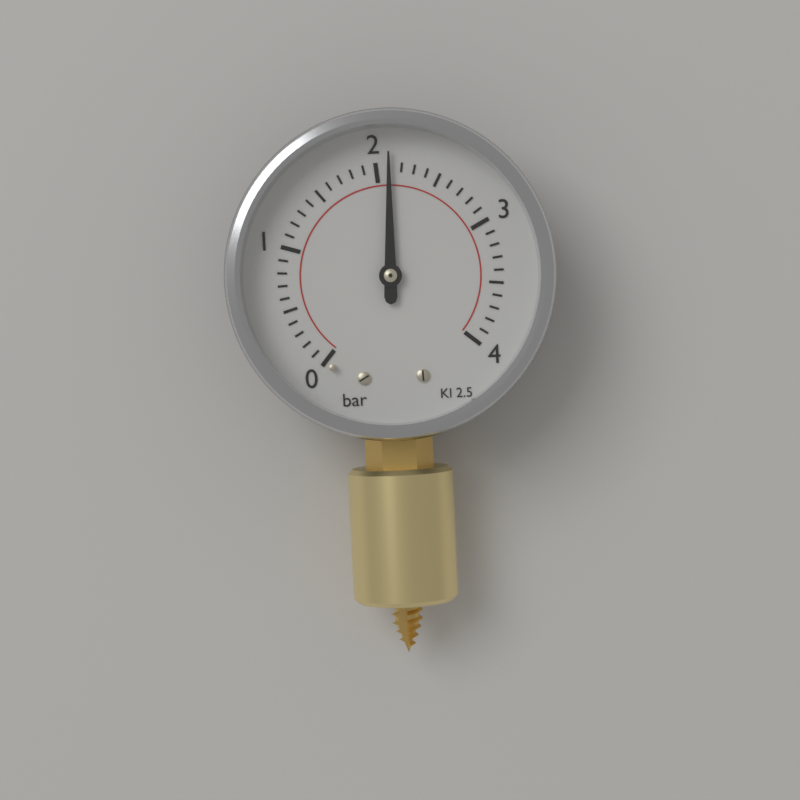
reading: 2.1 bar
